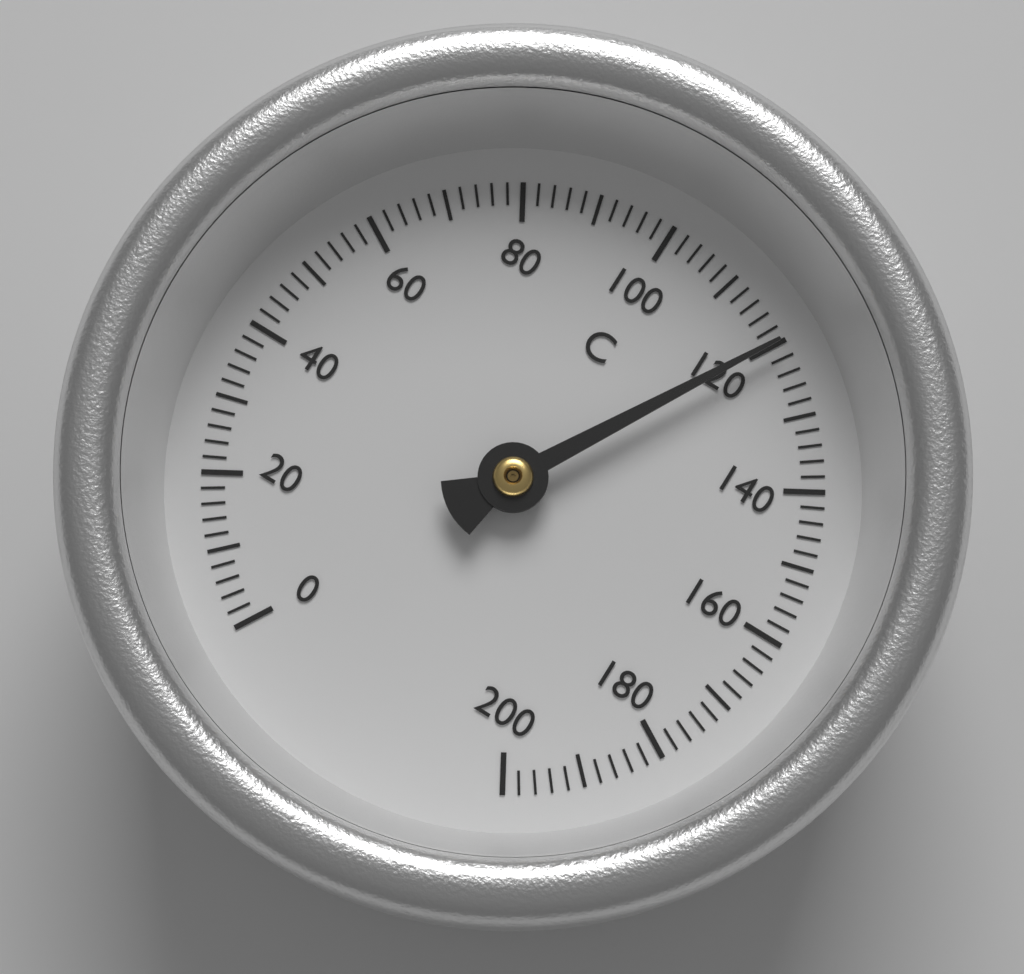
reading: 120 °C
